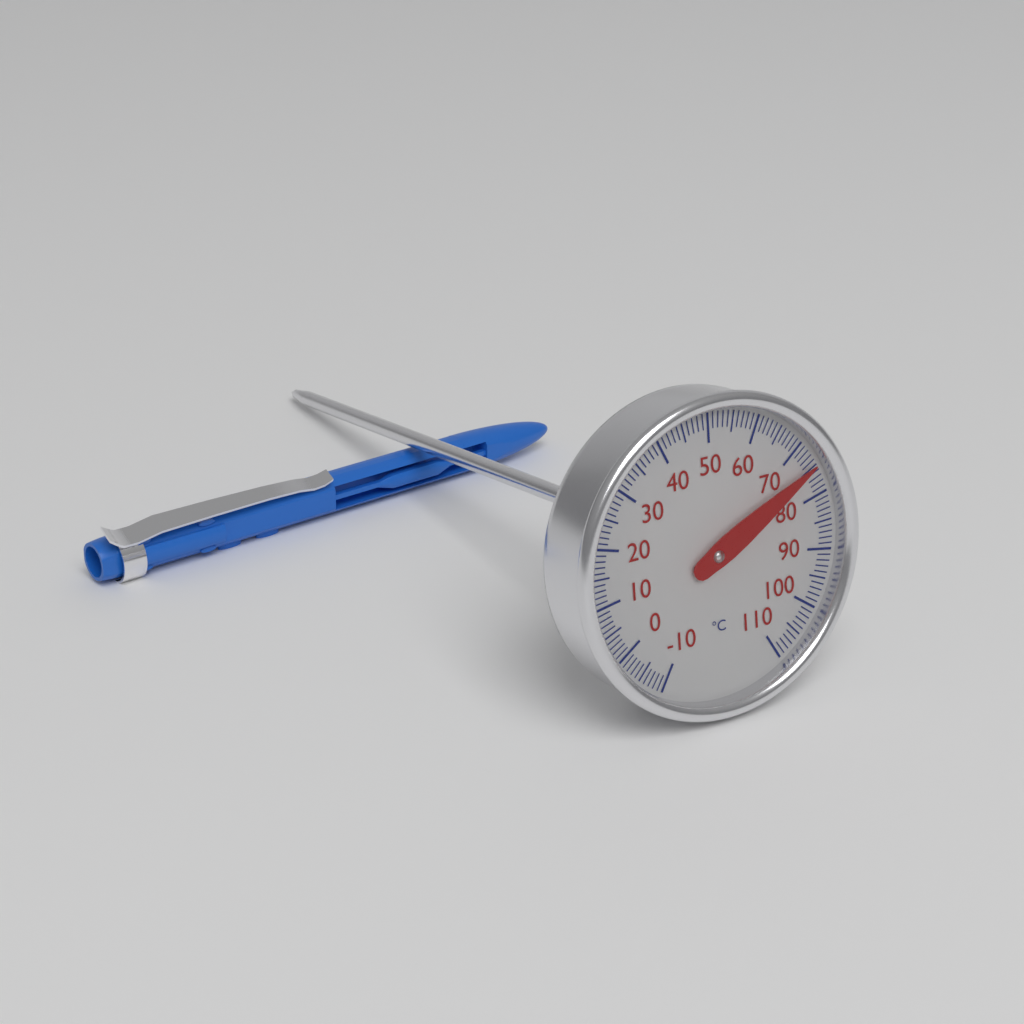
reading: 75 °C
